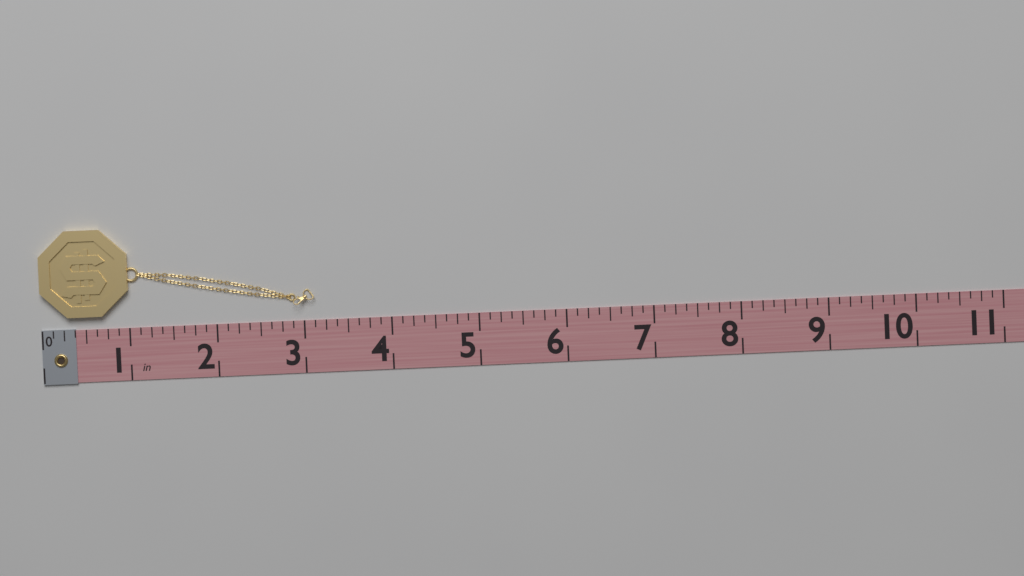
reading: 3.125 in
